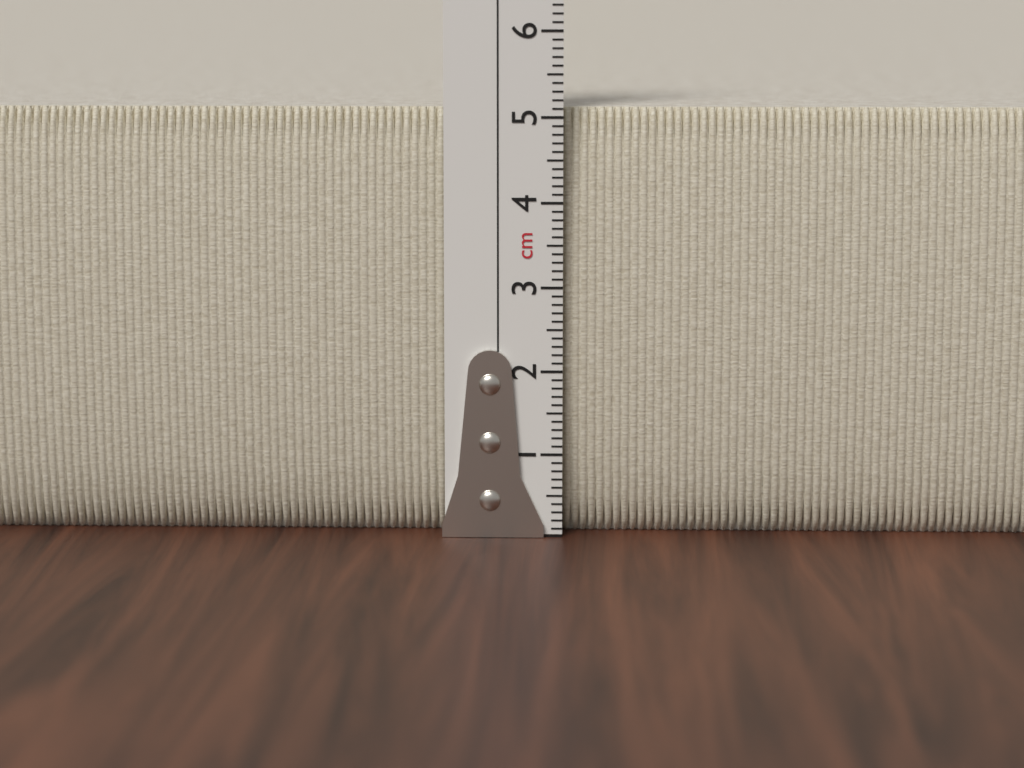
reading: 5.1 cm
